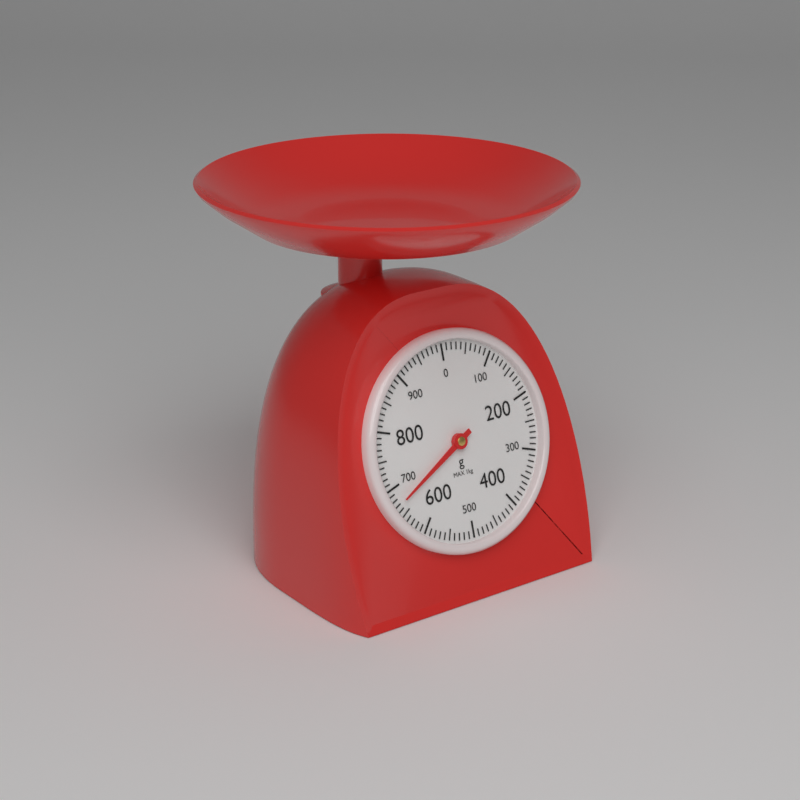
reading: 670 g
